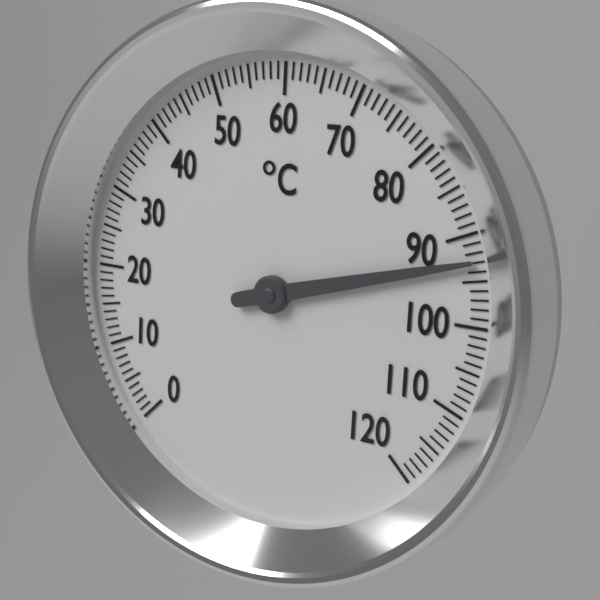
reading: 93 °C
